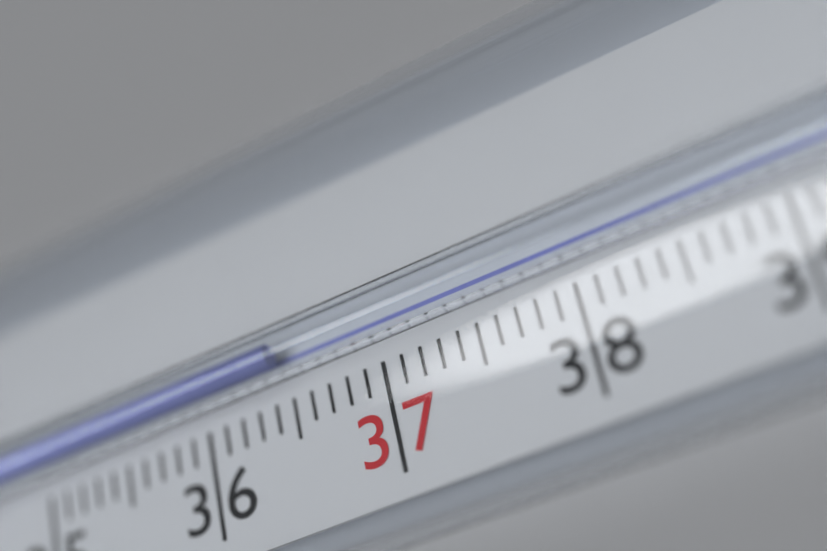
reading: 36.5 °C
